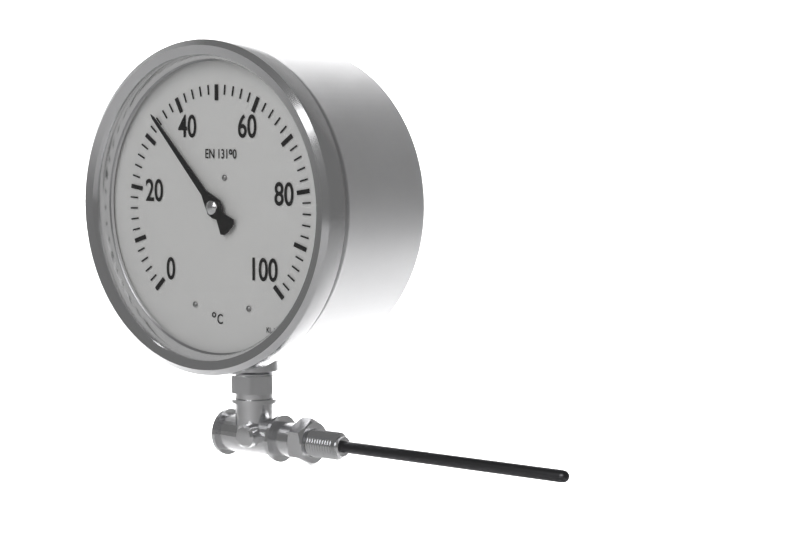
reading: 34 °C
